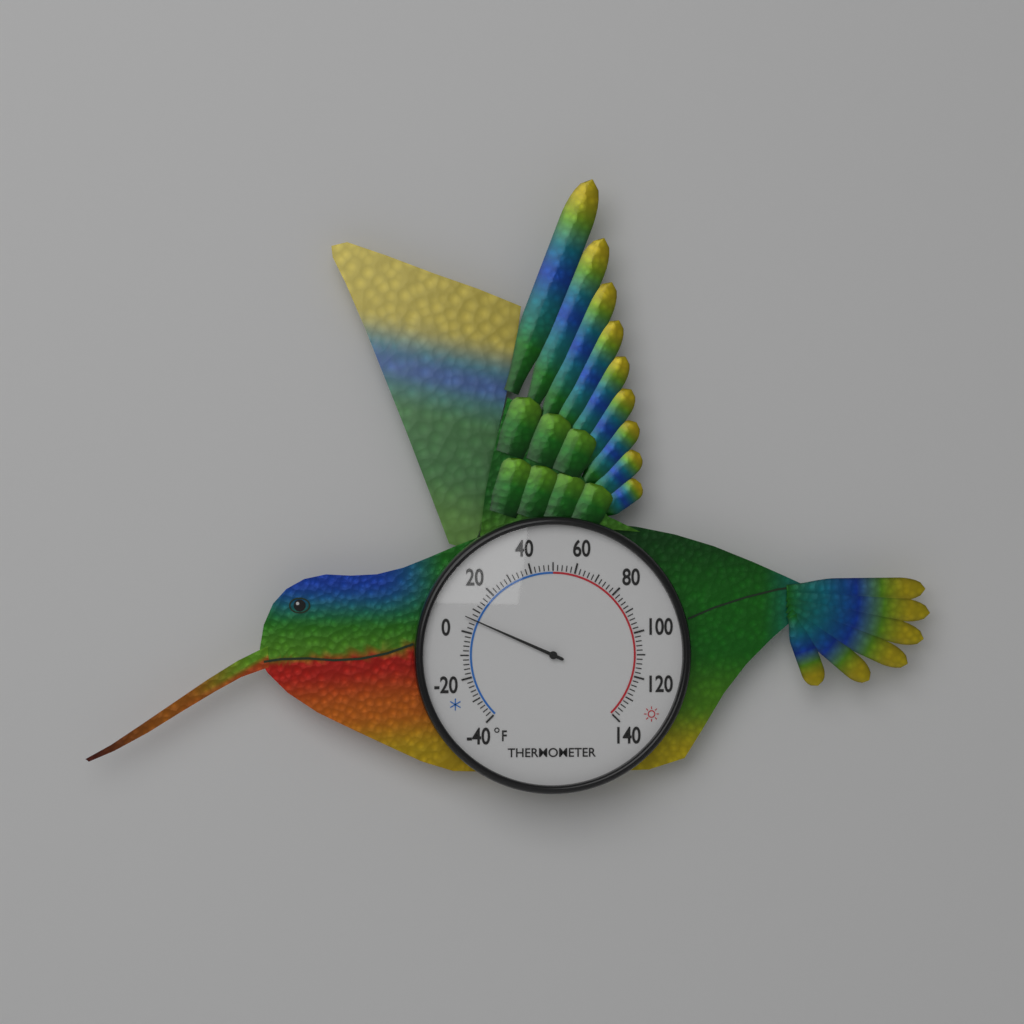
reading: 6 °F
